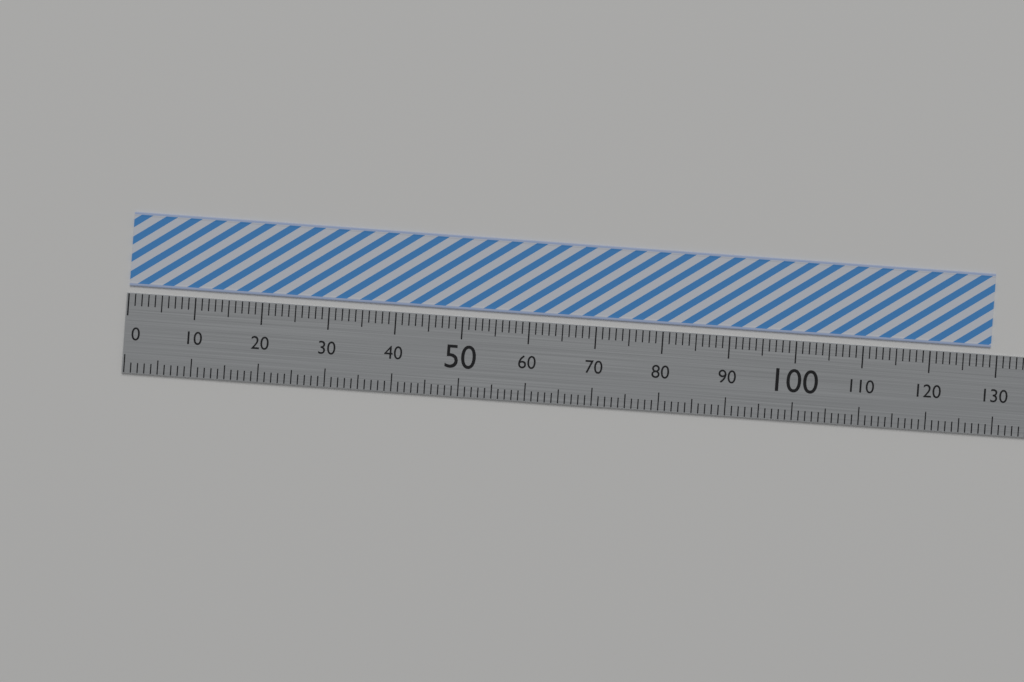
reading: 129 (no unit)
